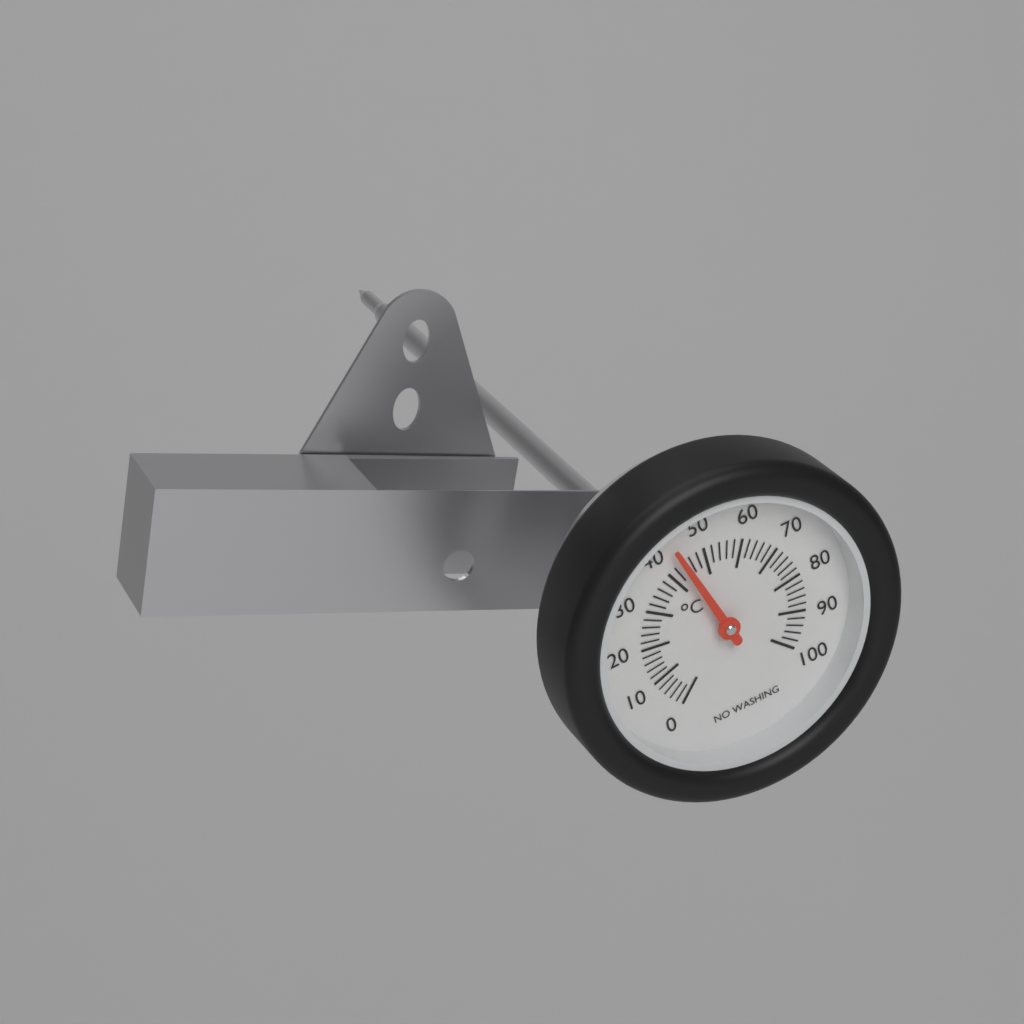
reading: 44 °C
